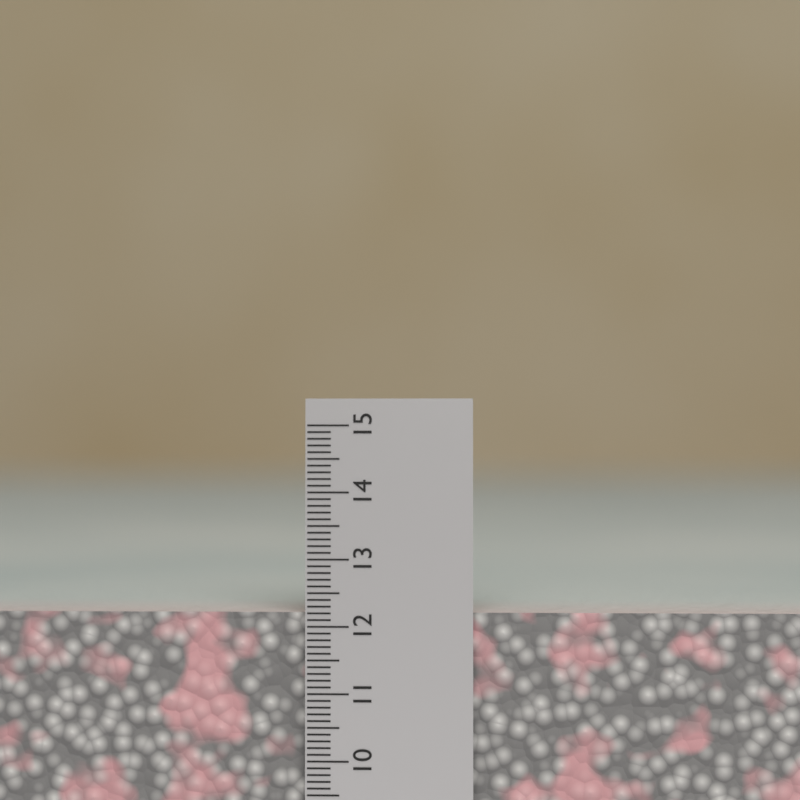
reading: 12.2 cm
